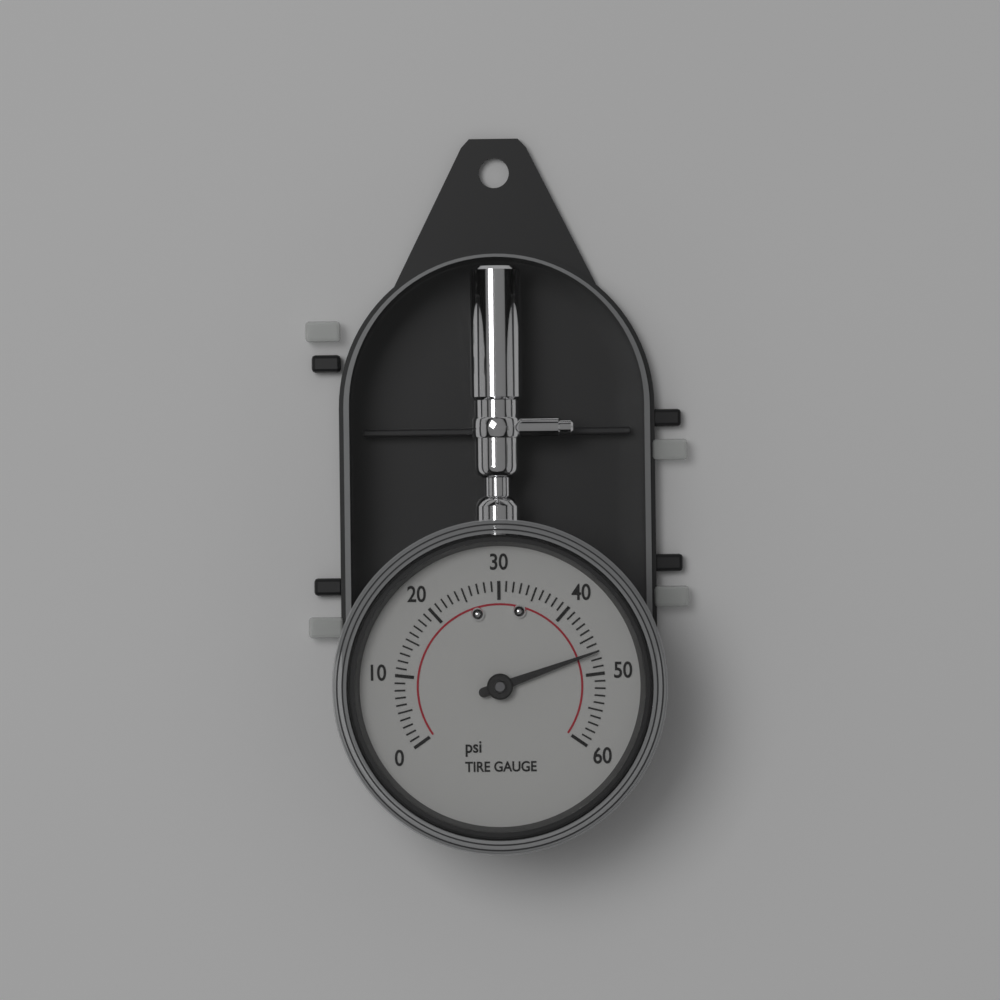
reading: 47 psi
